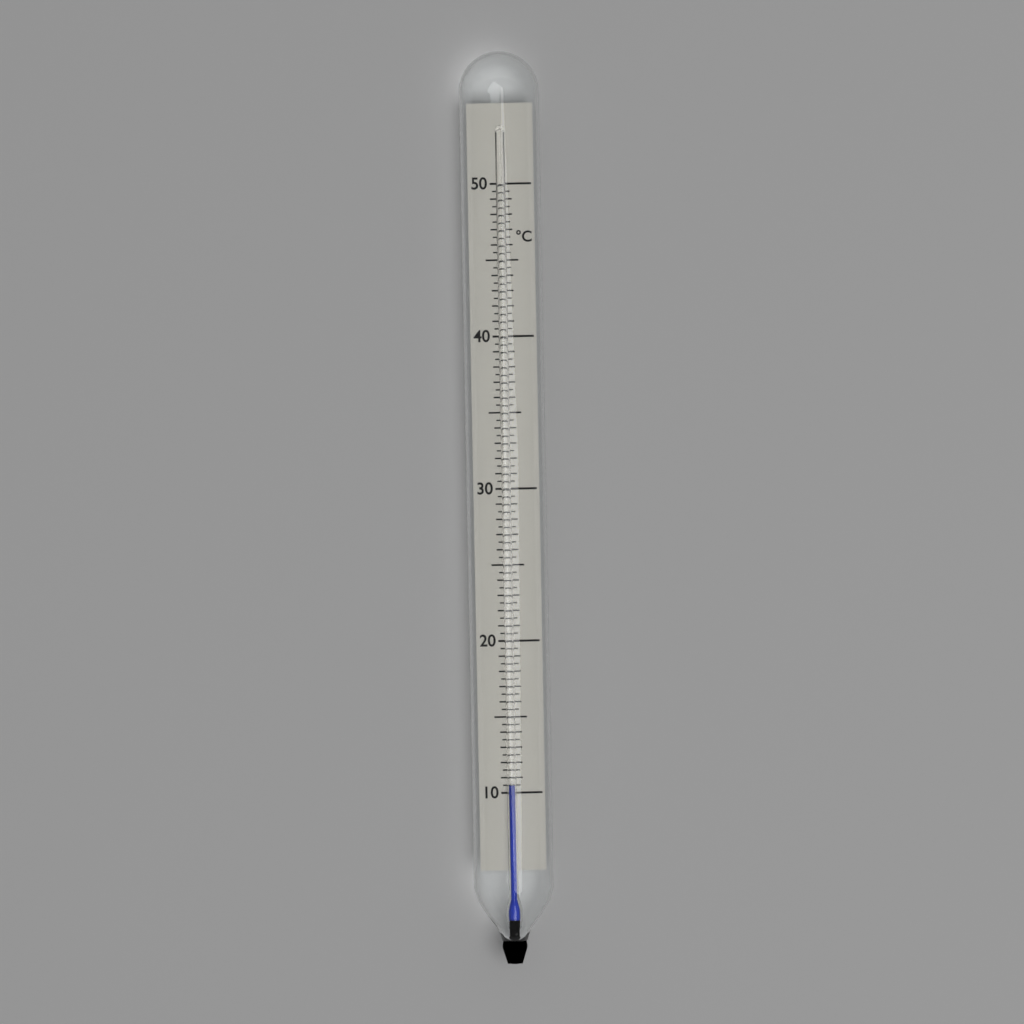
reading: 10.5 °C
